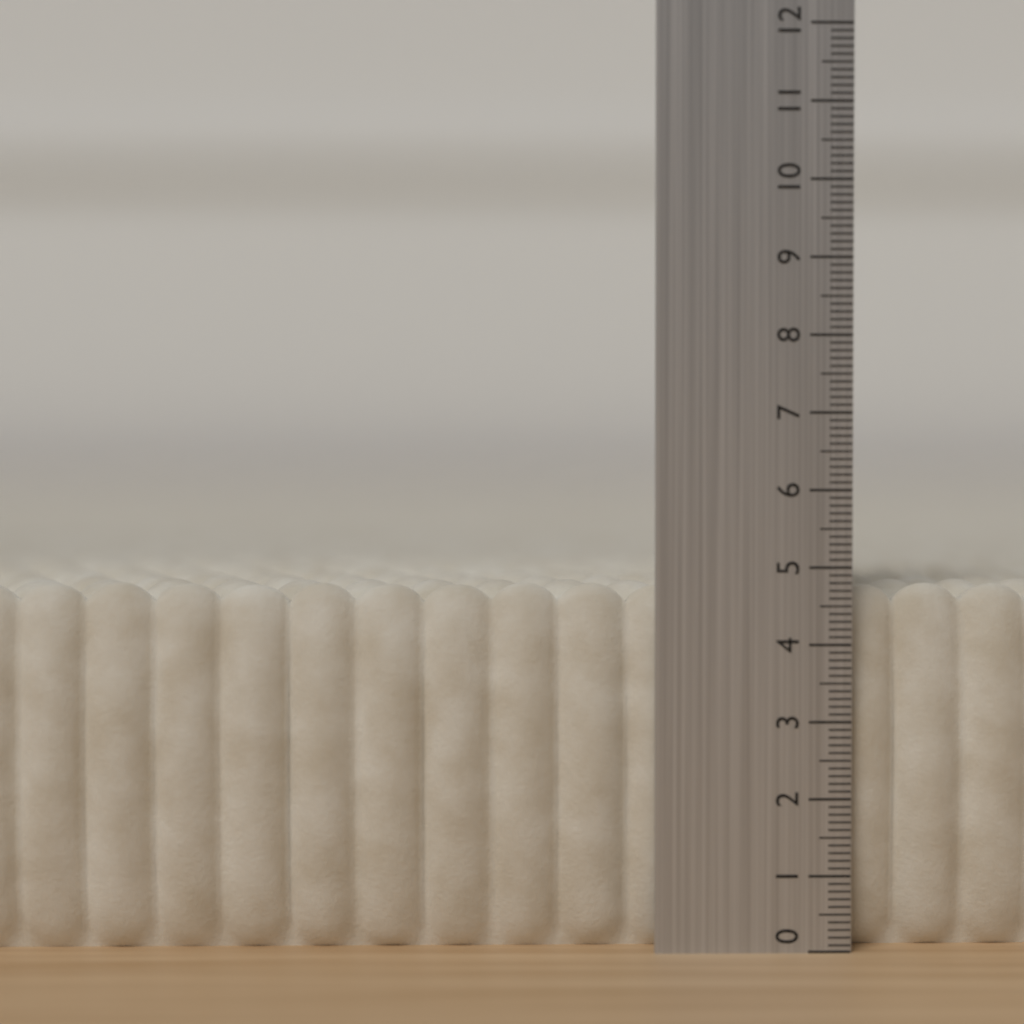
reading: 4.8 (no unit)
